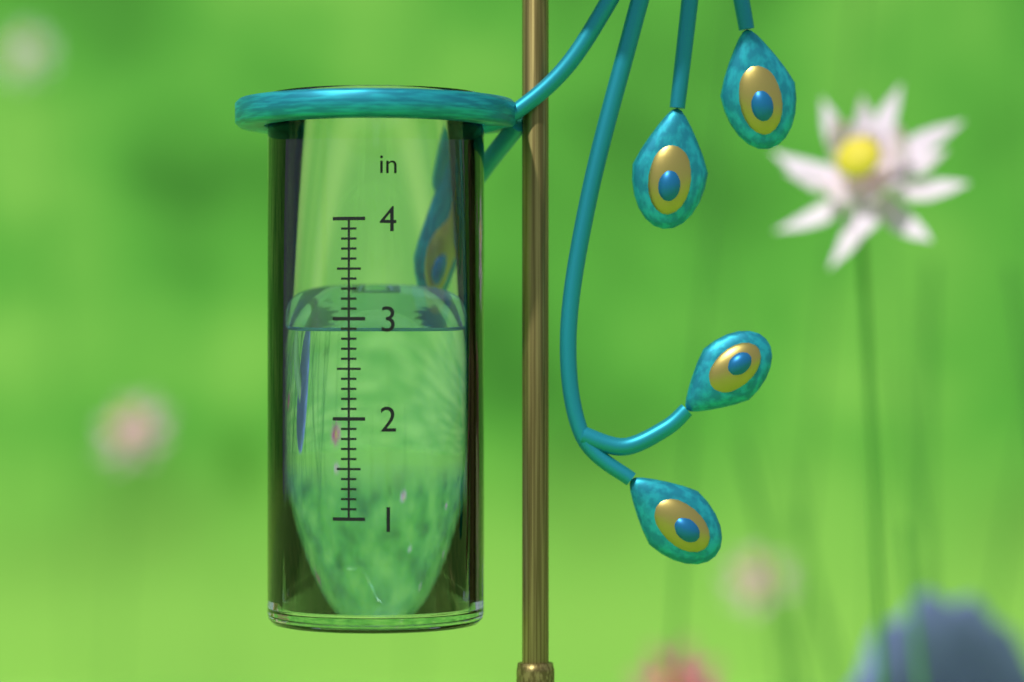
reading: 2.9 in
